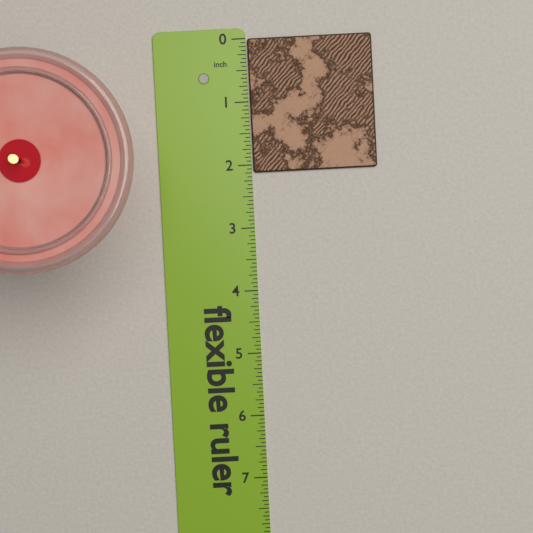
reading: 2.1250 in
